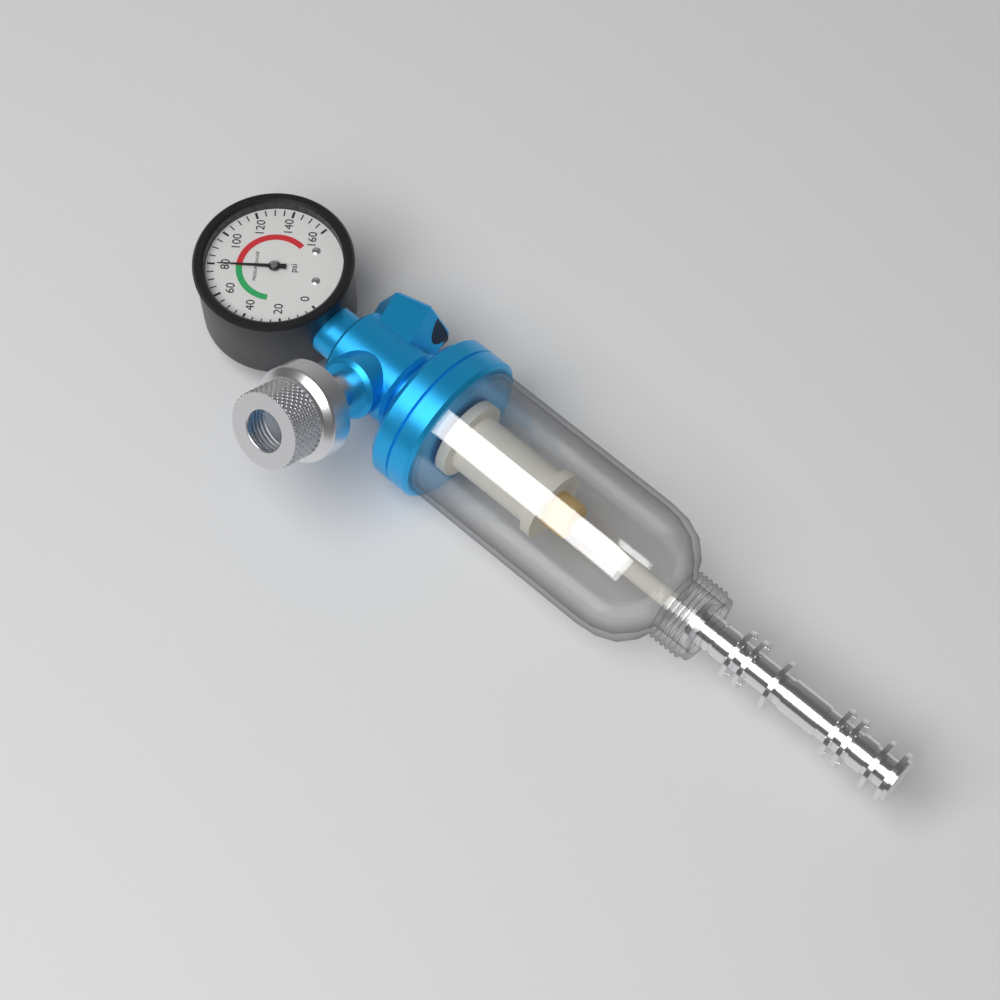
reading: 80 psi
